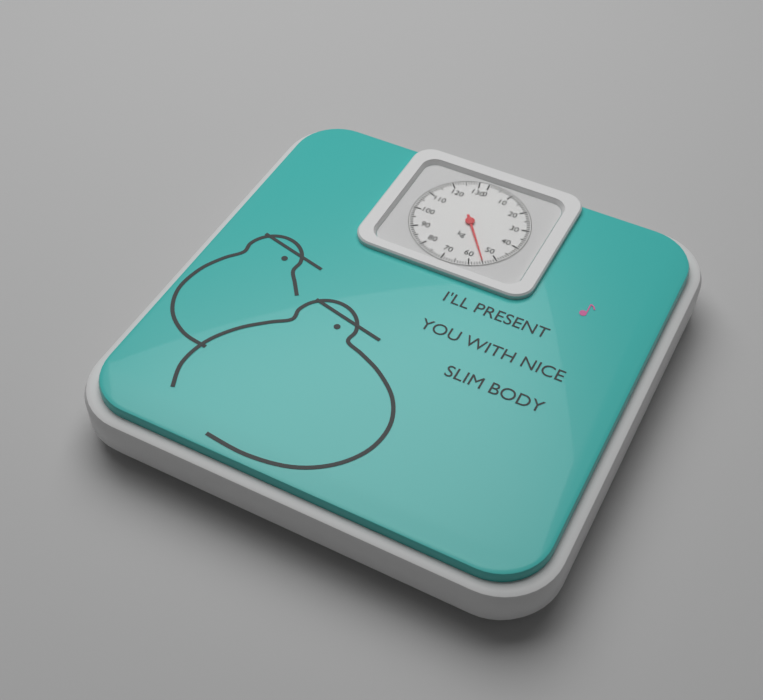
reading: 55 kg
